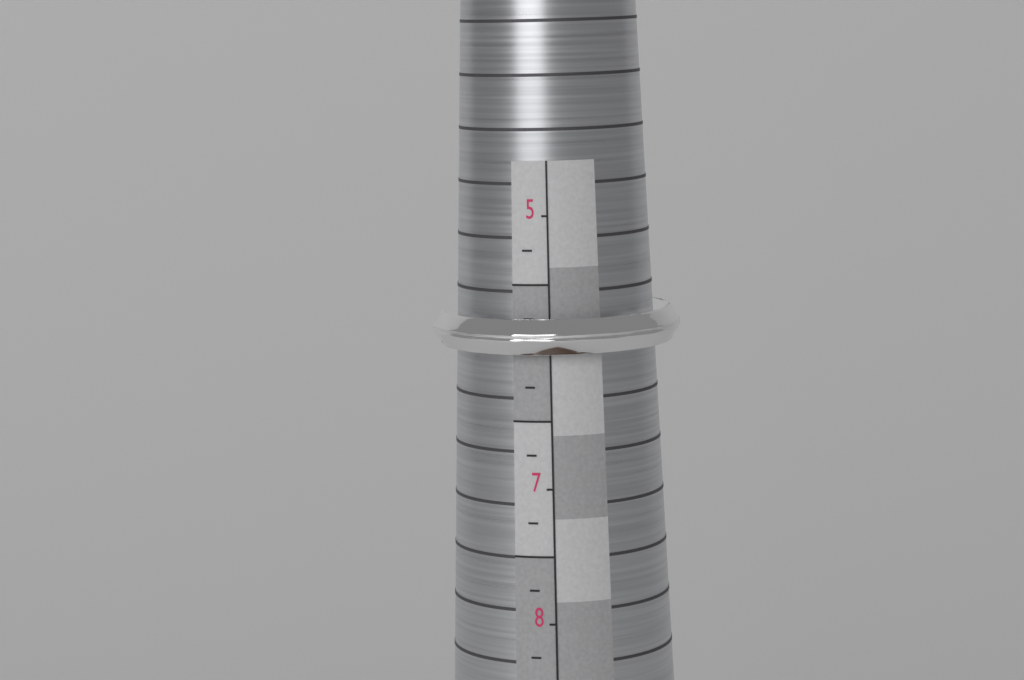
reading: 6.00 (no unit)
